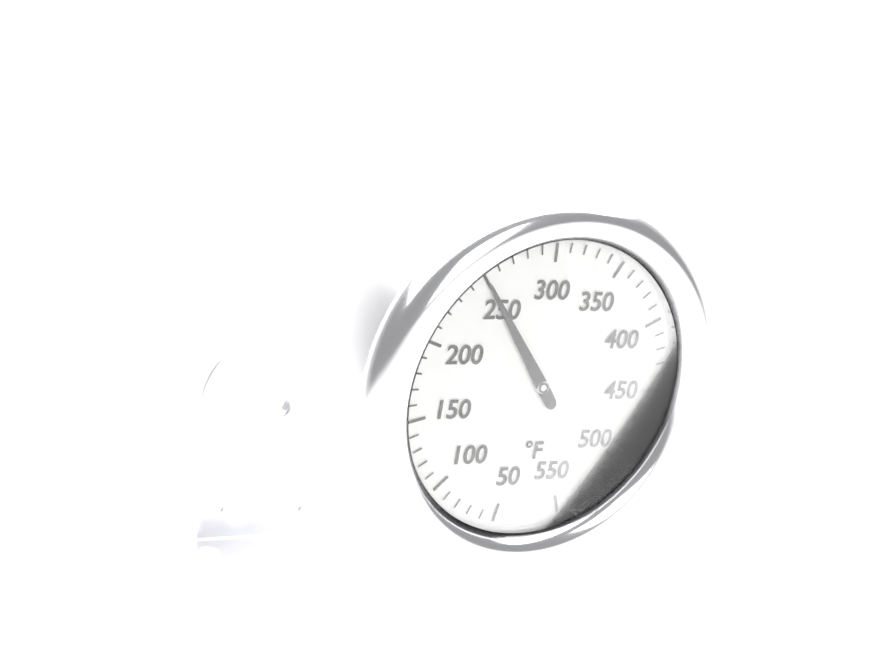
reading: 250 °F
